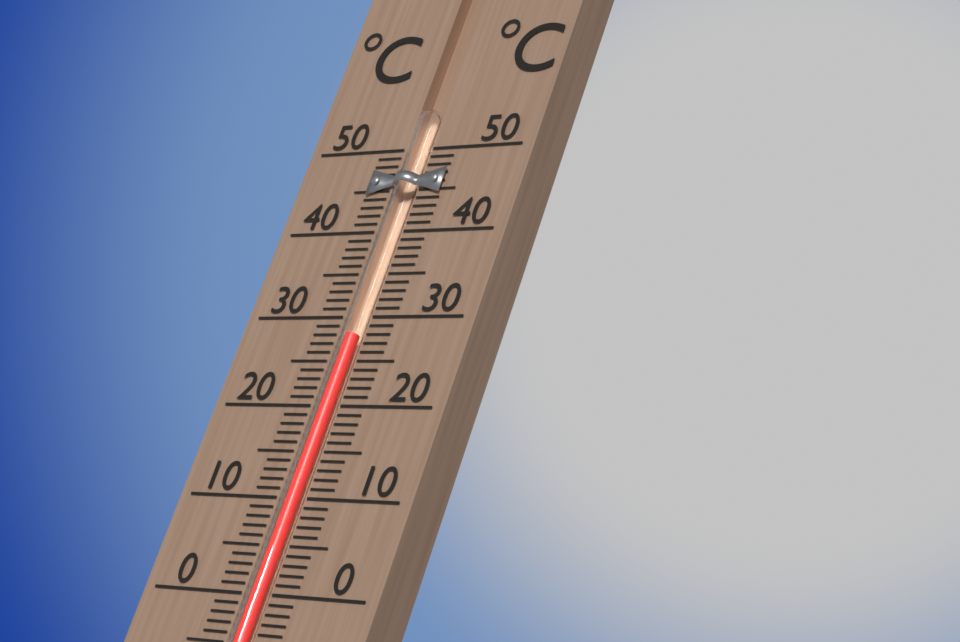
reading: 28 °C
